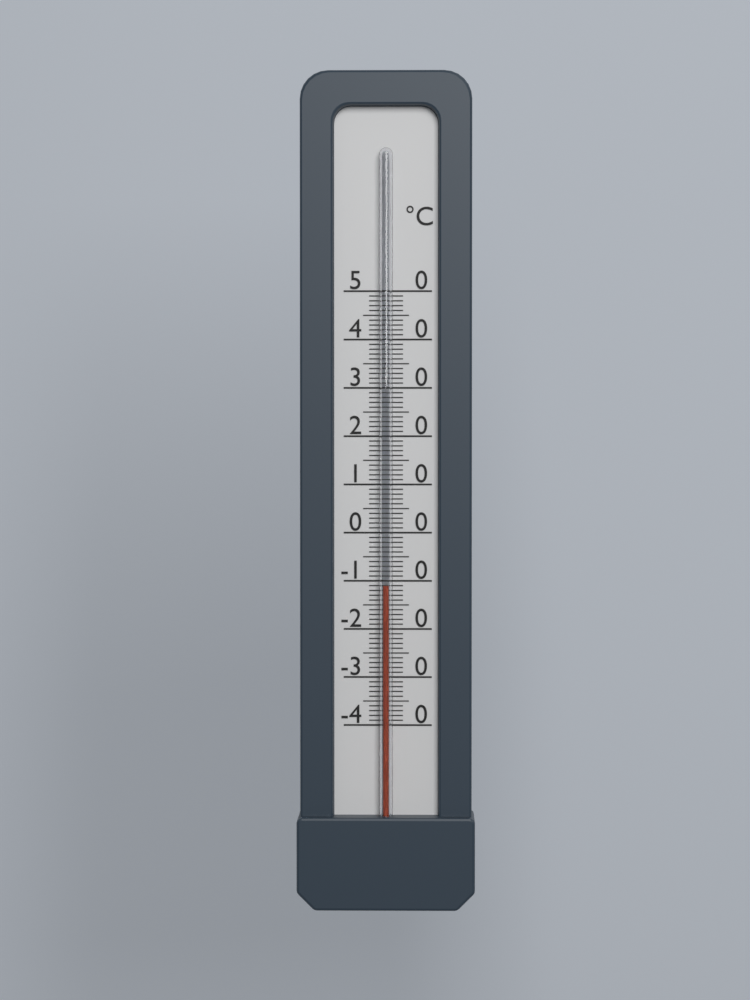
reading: -11 °C
